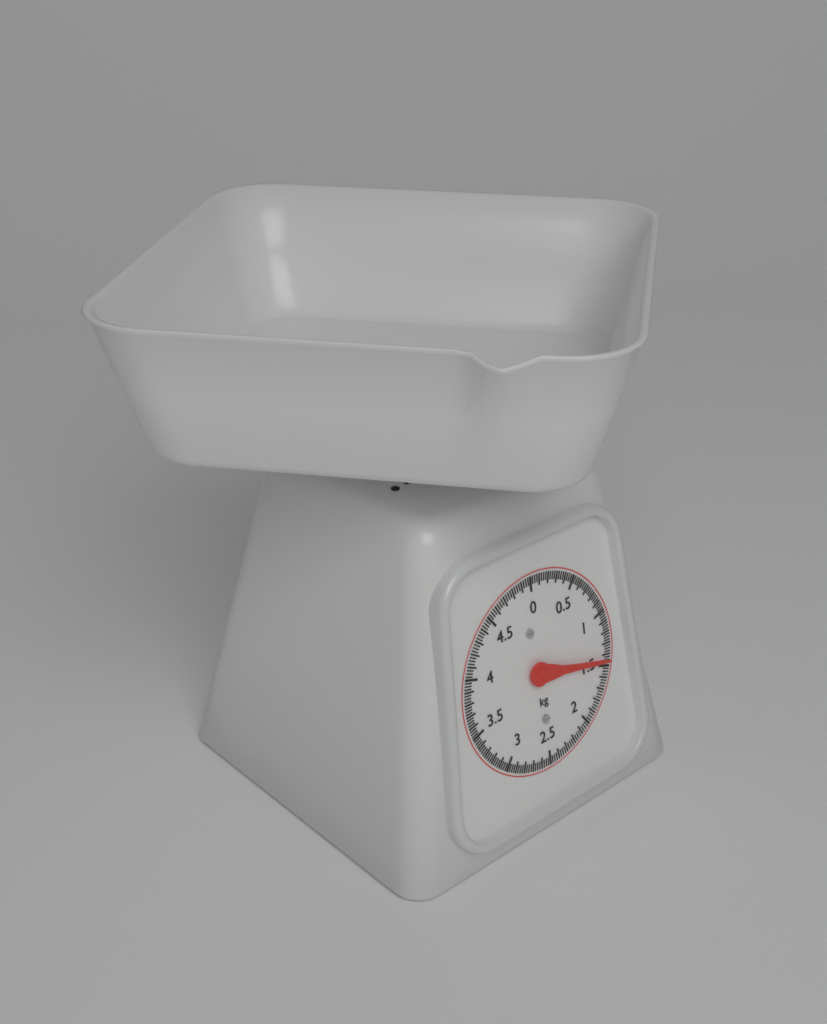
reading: 1.450 kg
